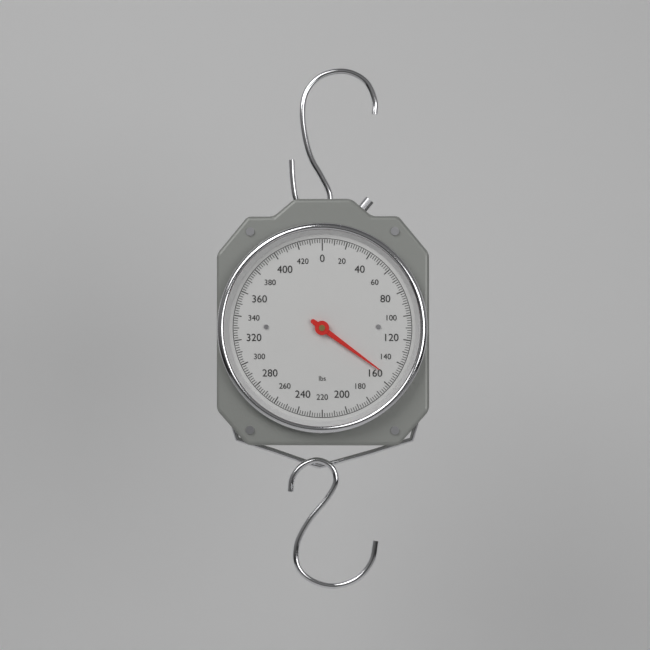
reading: 154 lbs
